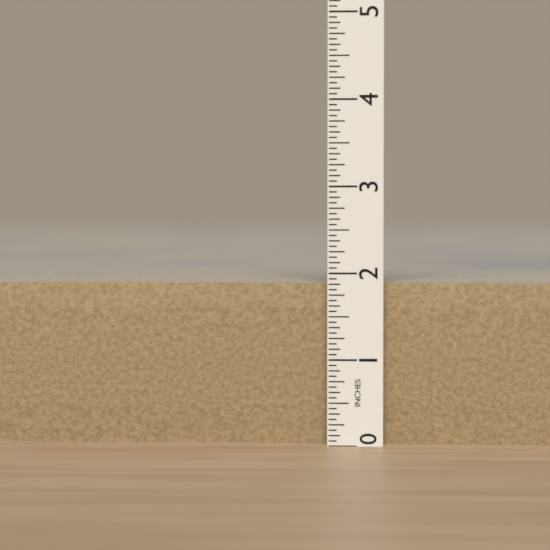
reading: 1.8750 in
